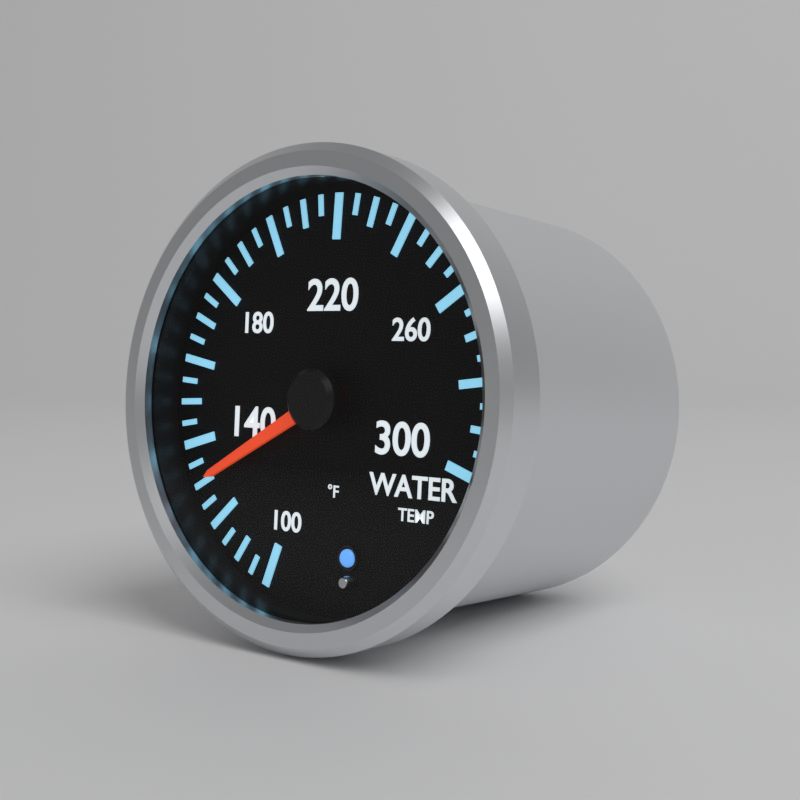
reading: 130 °F
